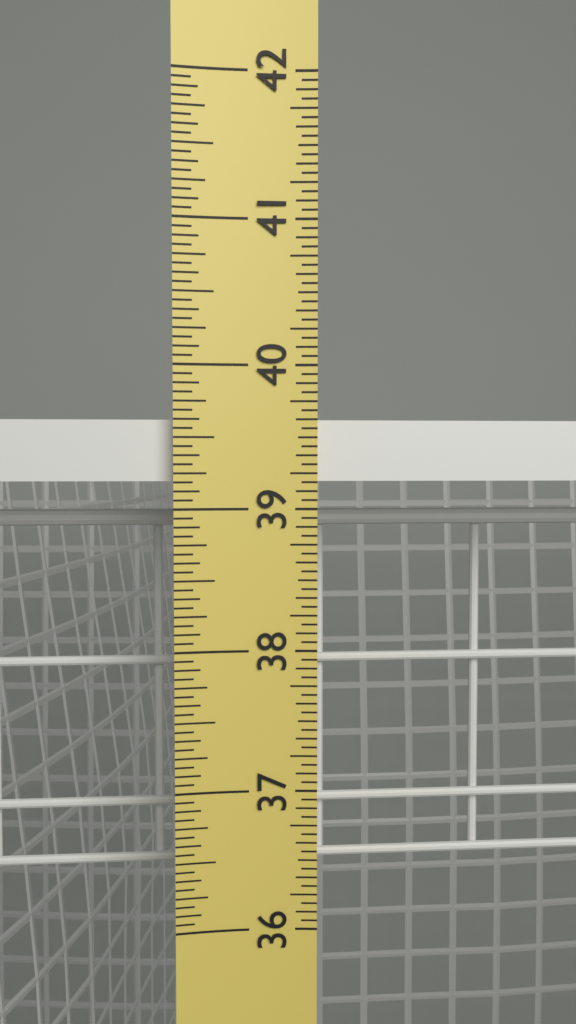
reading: 39.6250 in
